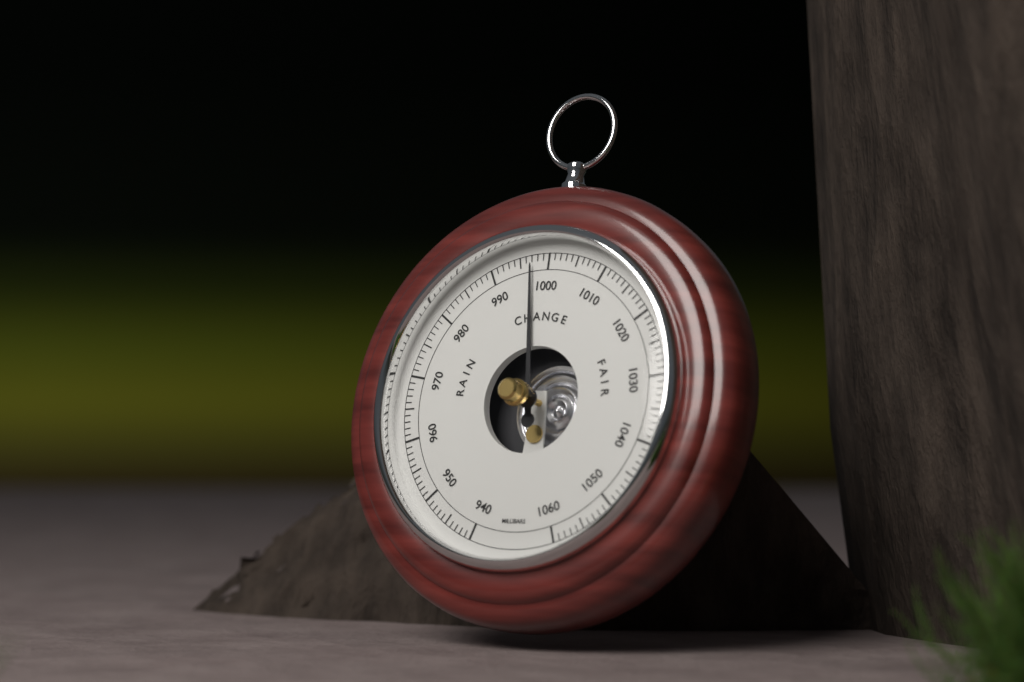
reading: 997 mbar
